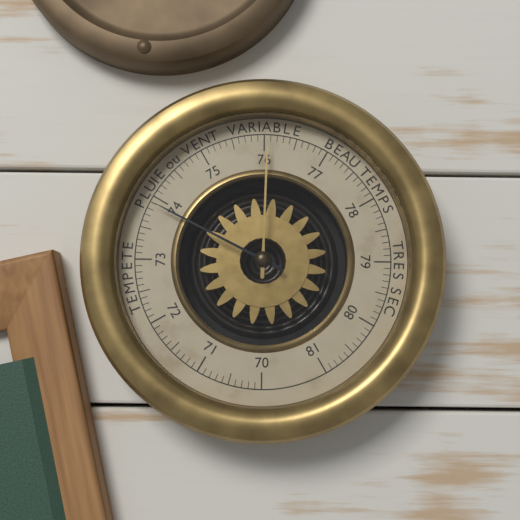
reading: 73.9 (no unit)
